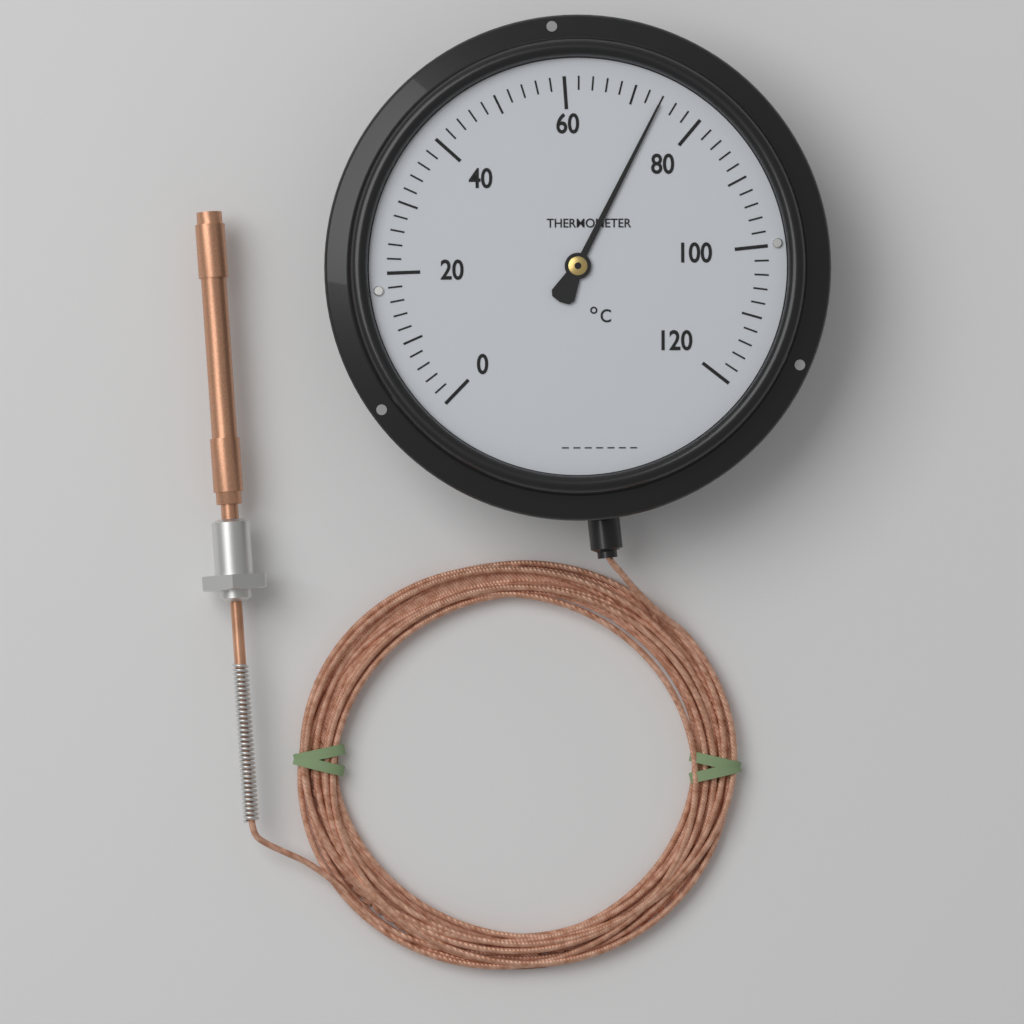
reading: 74 °C
